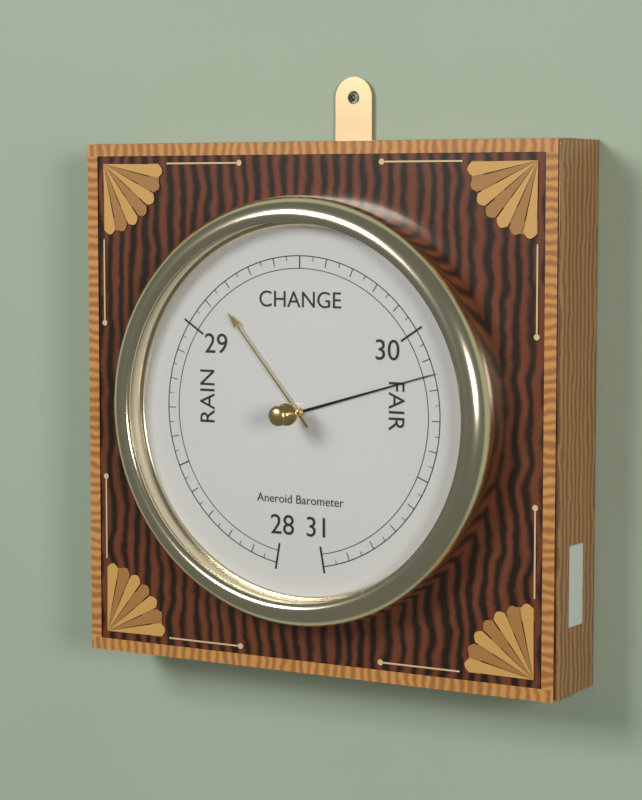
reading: 30.15 inHg
